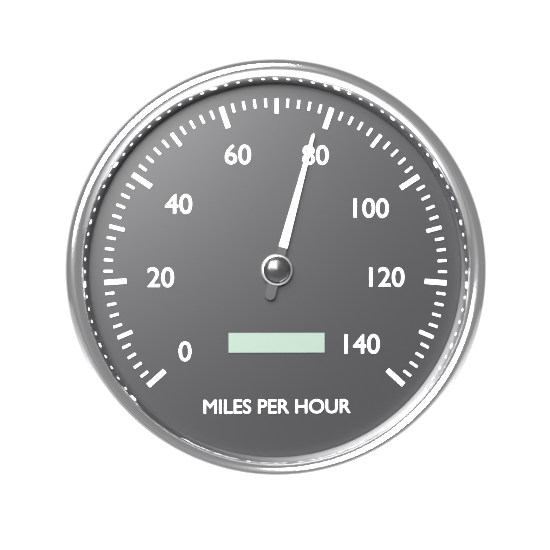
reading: 78 mph
